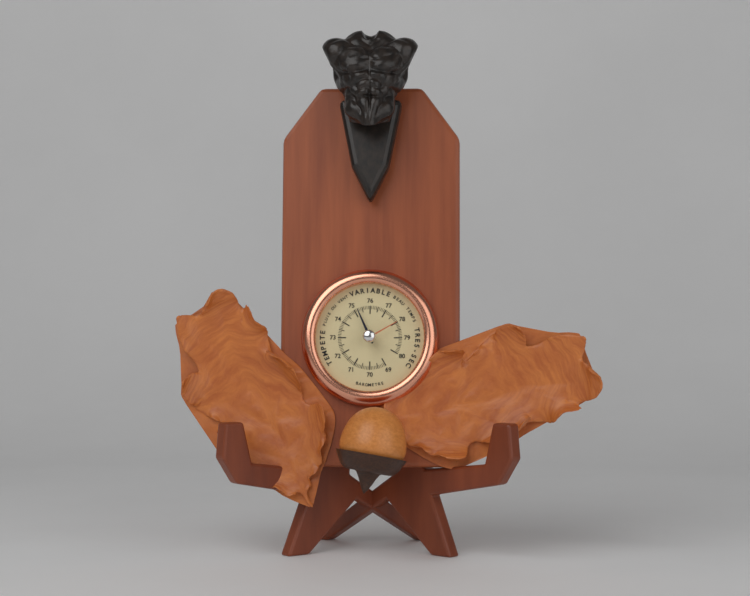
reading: 75.2 (no unit)
